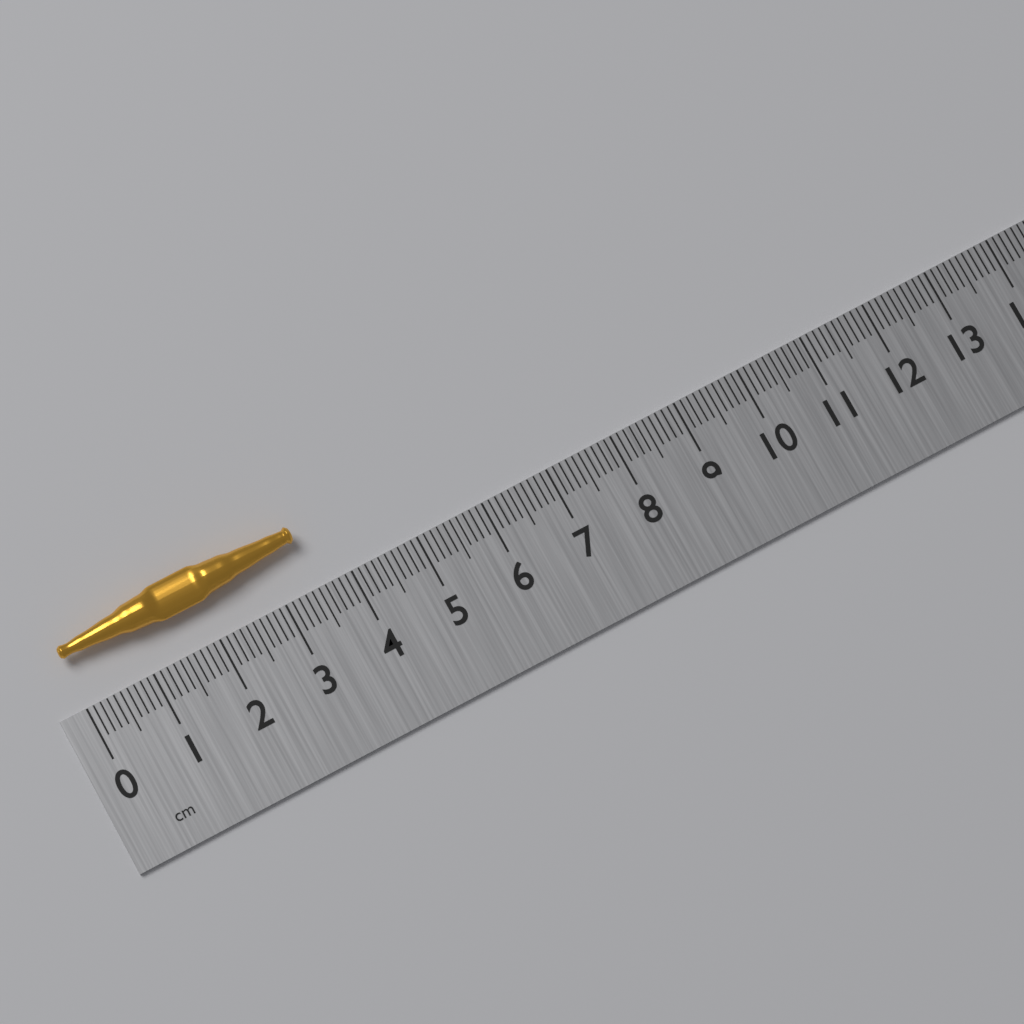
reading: 3.5 cm
